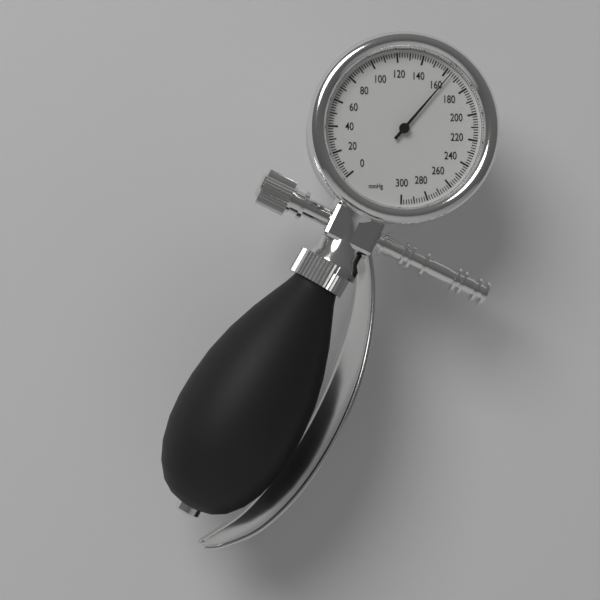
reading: 164 mmHg
